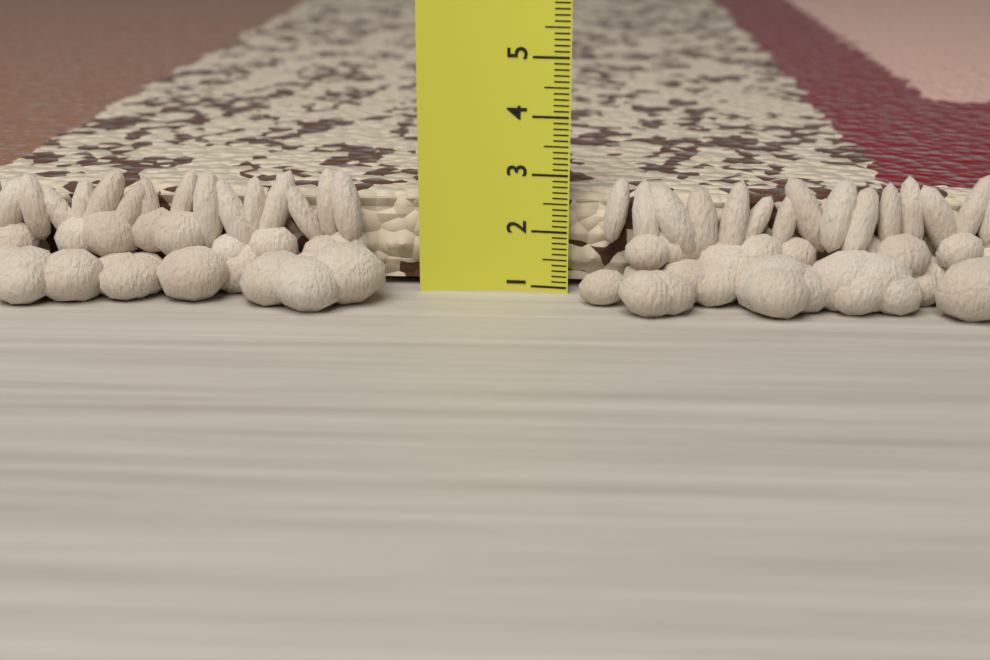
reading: 2.6 (no unit)
